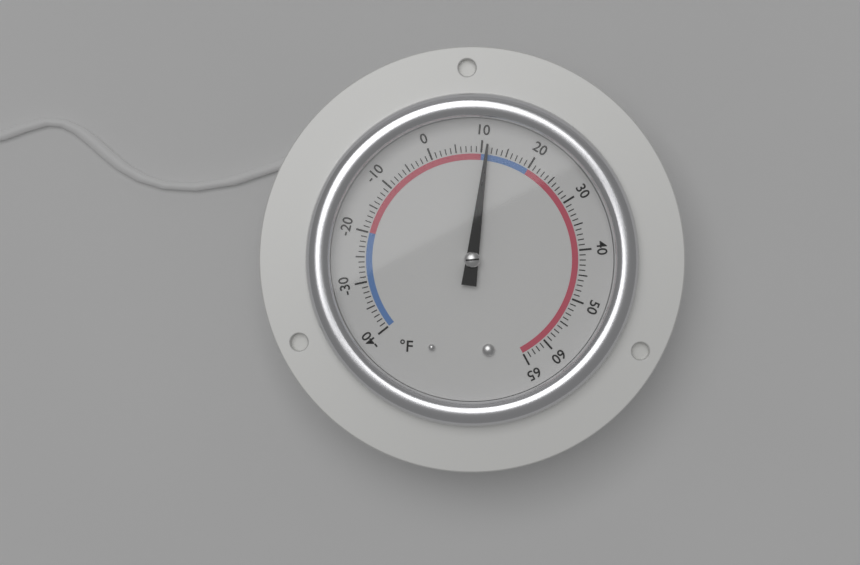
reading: 11 °F
